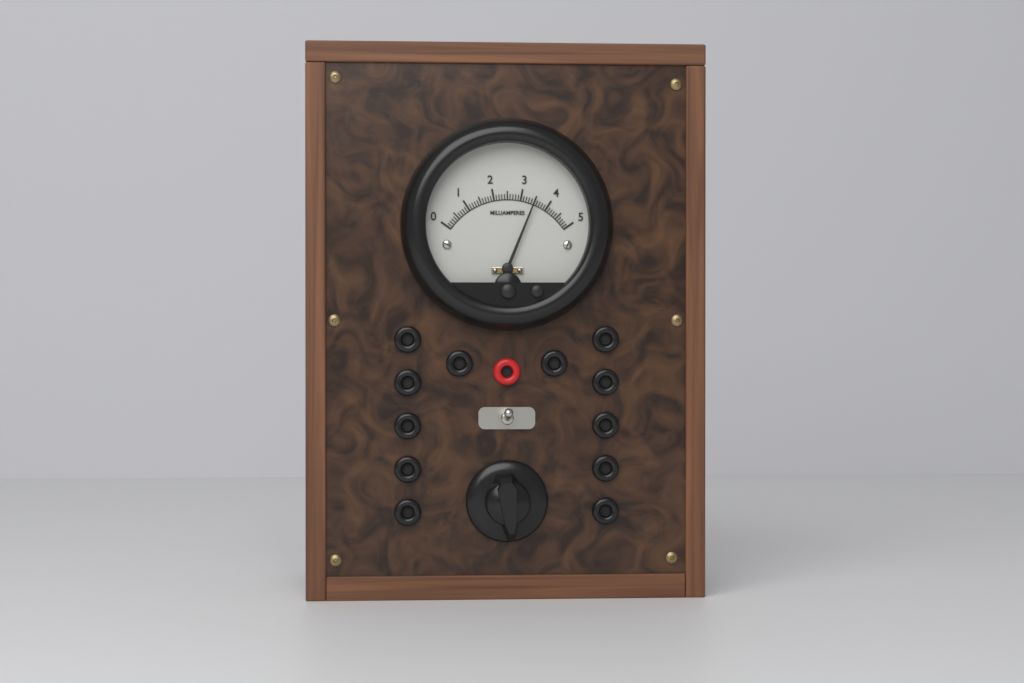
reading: 3.5 mA
